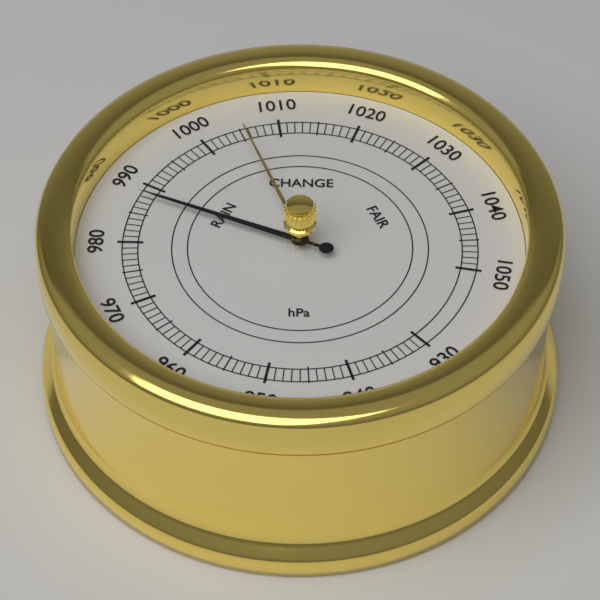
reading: 988 hPa
